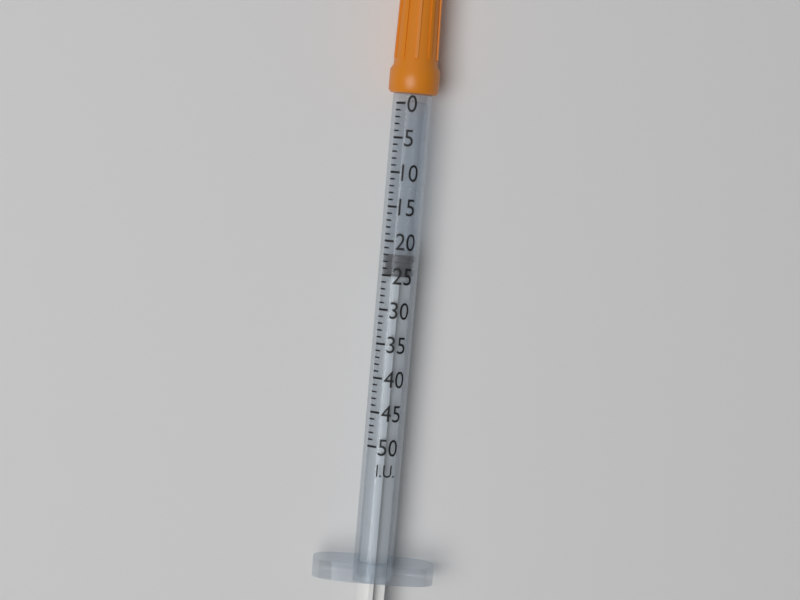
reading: 22 I.U.
